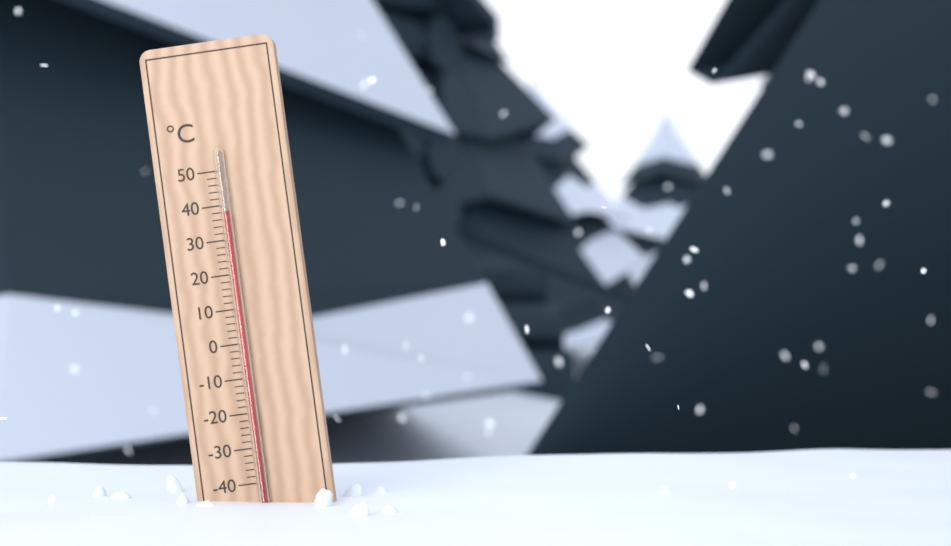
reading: 38 °C
